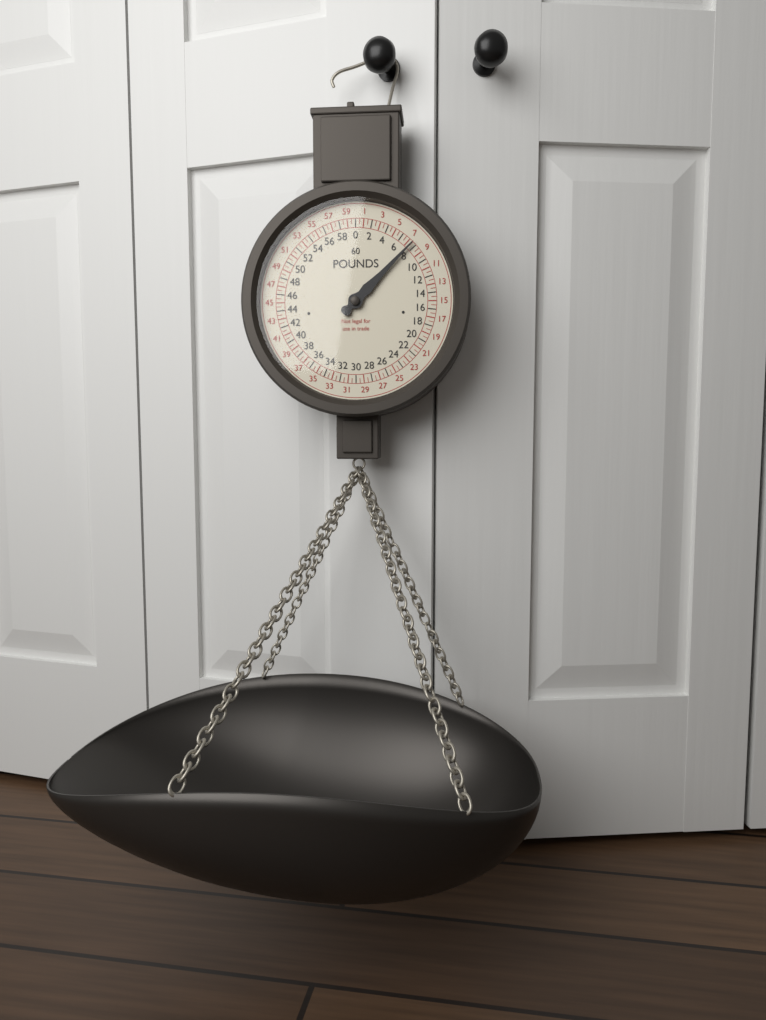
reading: 7.5 lb
